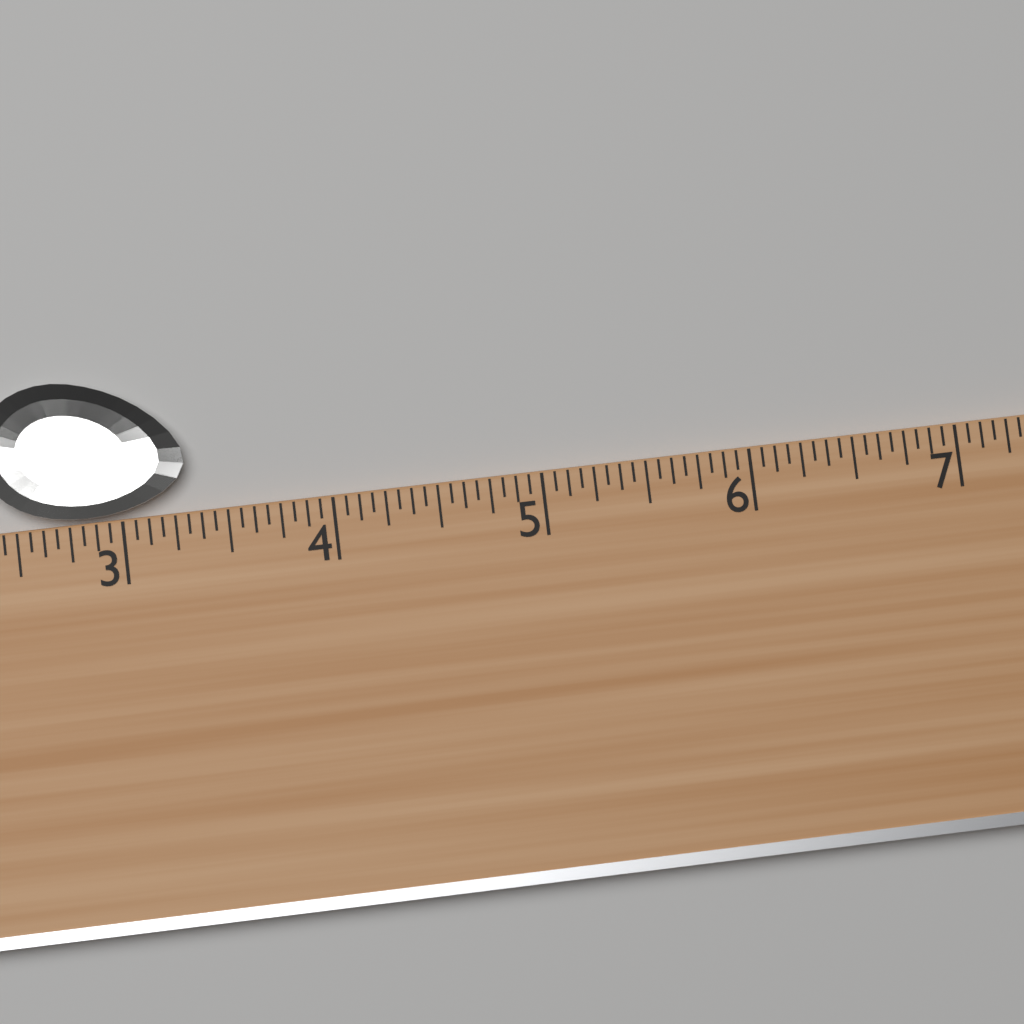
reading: 3.3125 (no unit)
